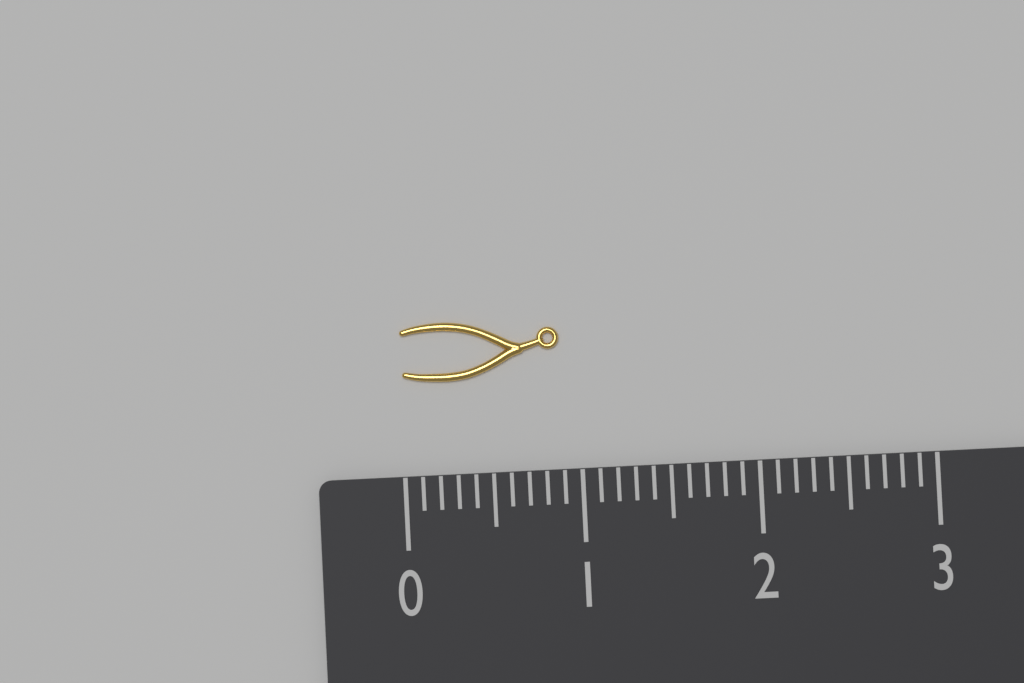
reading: 0.9 (no unit)
